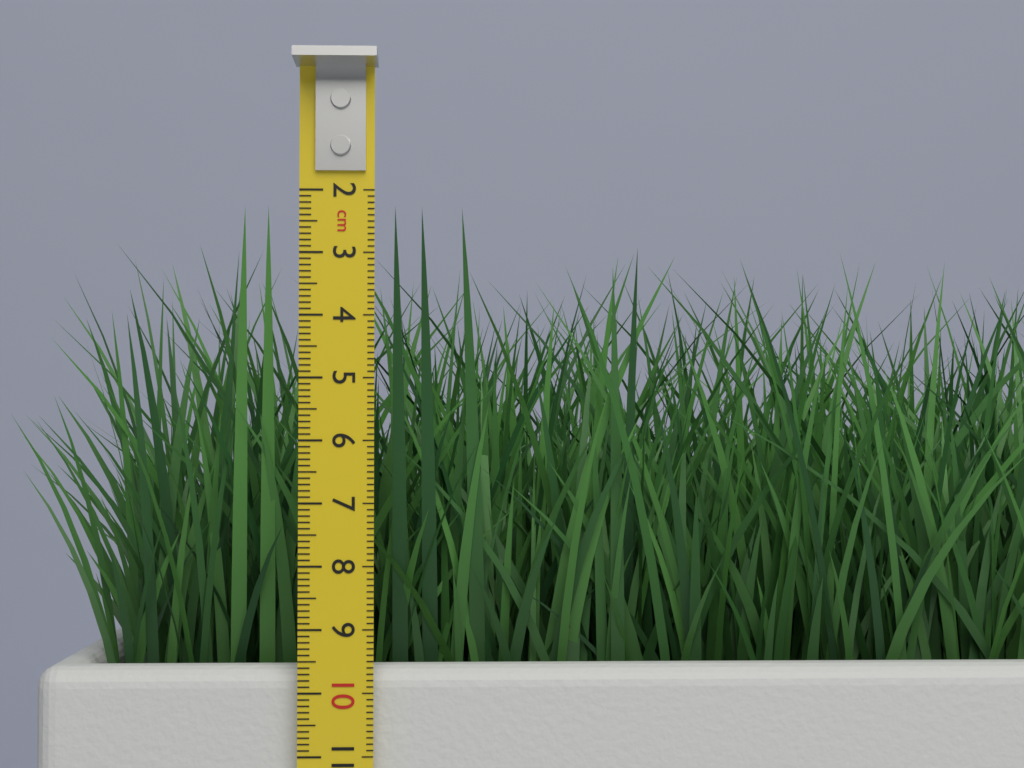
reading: 2.2 cm
